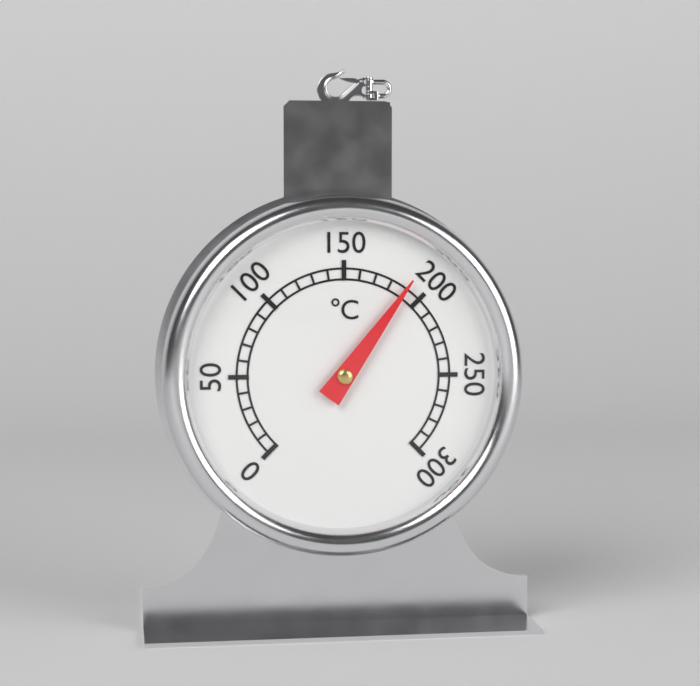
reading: 190 °C
